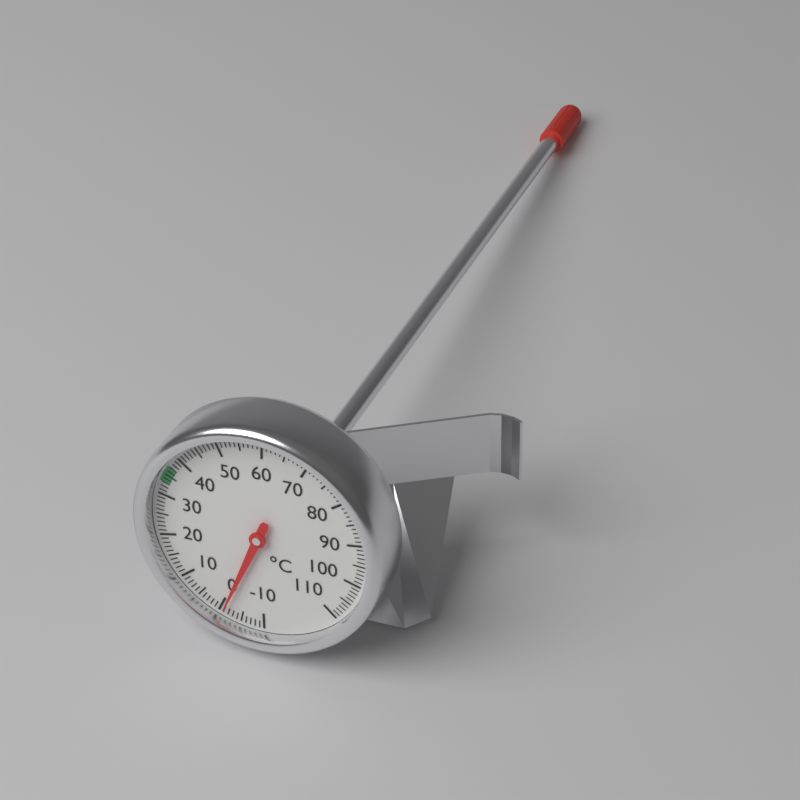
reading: -1 °C
